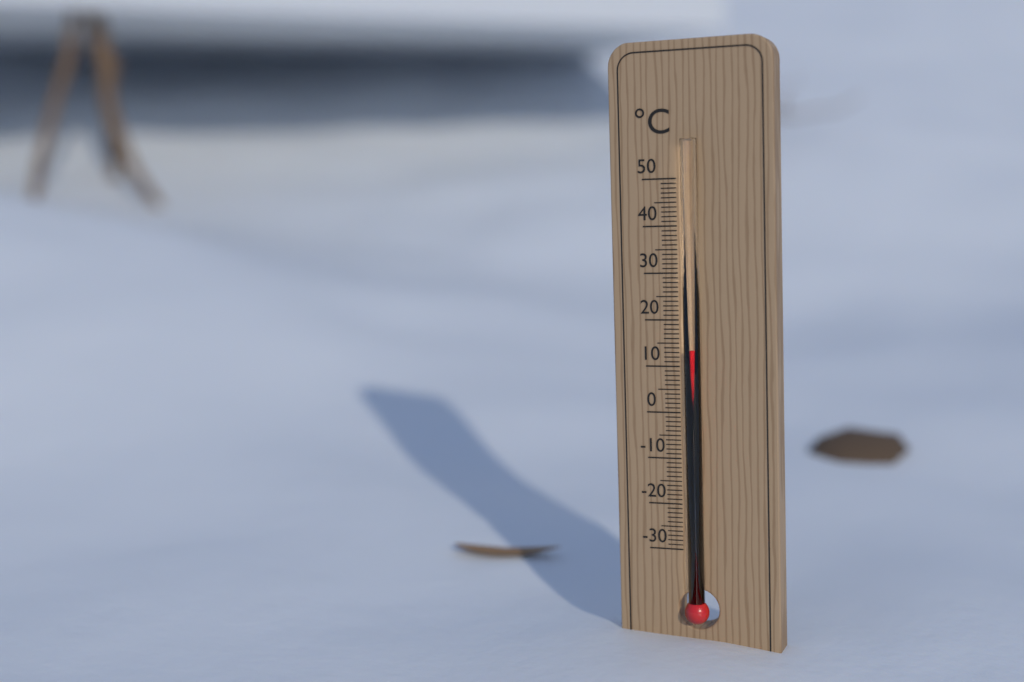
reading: 14 °C
